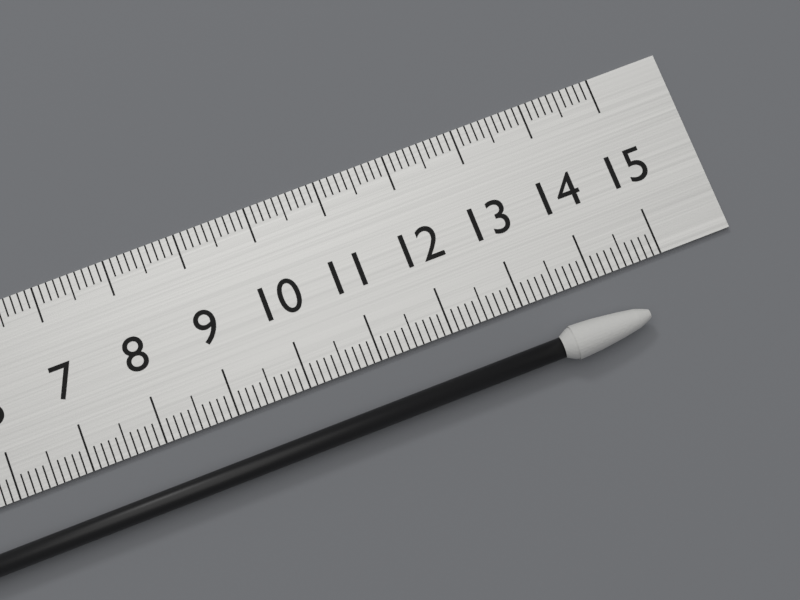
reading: 14.5 cm
